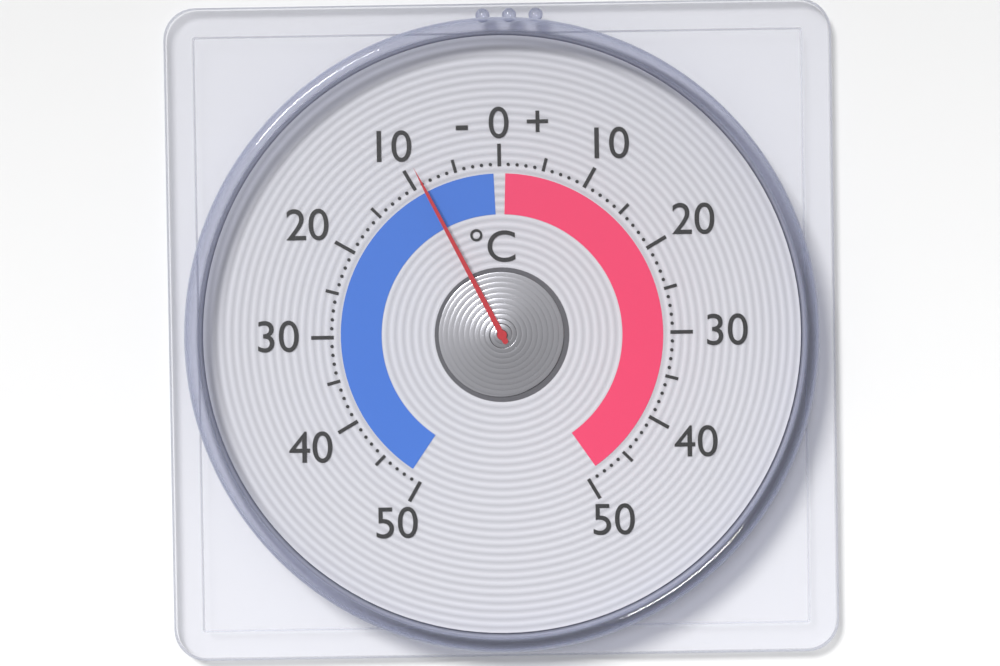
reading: -9 °C
